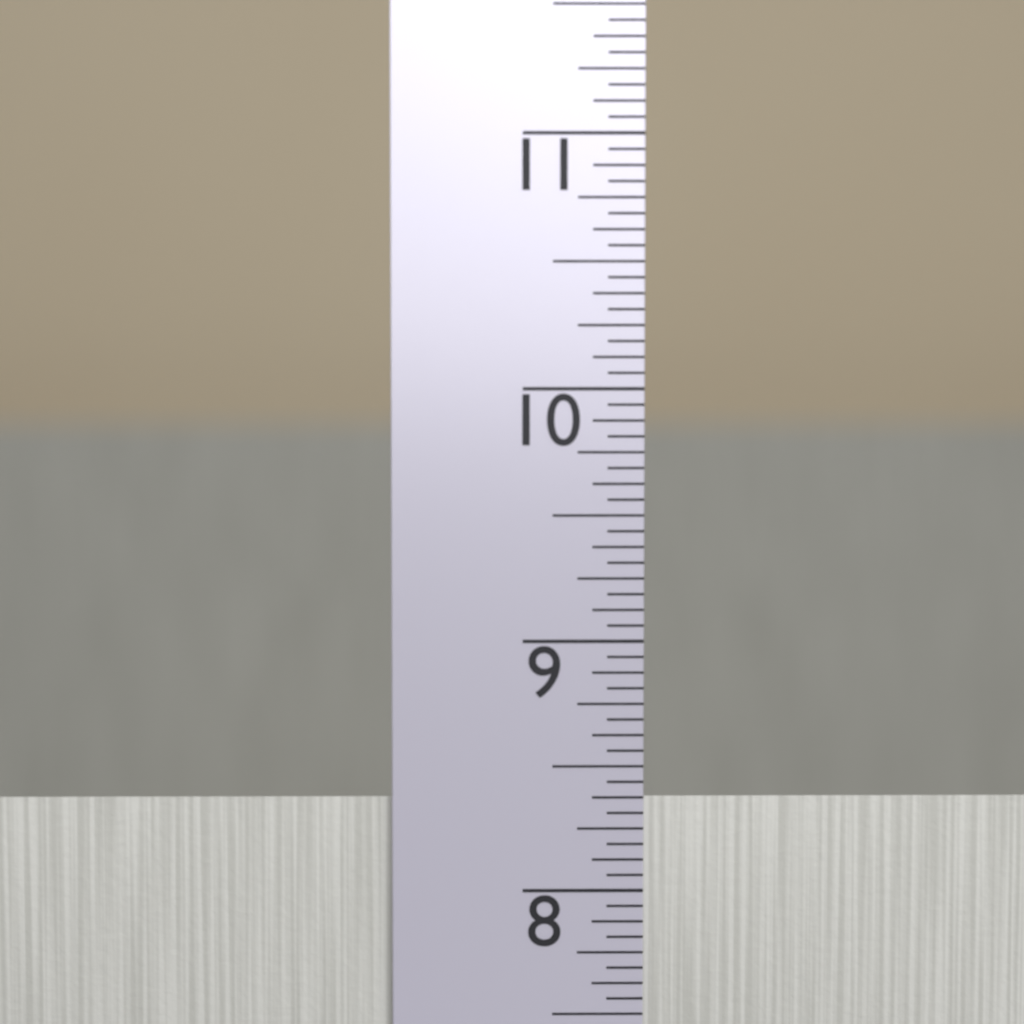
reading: 8.3750 in
